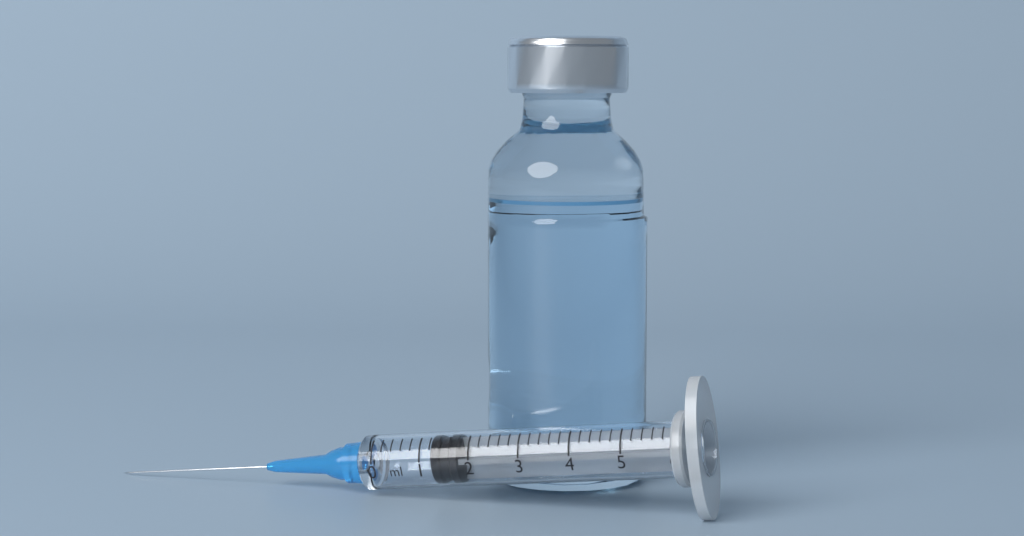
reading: 1.2 ml
